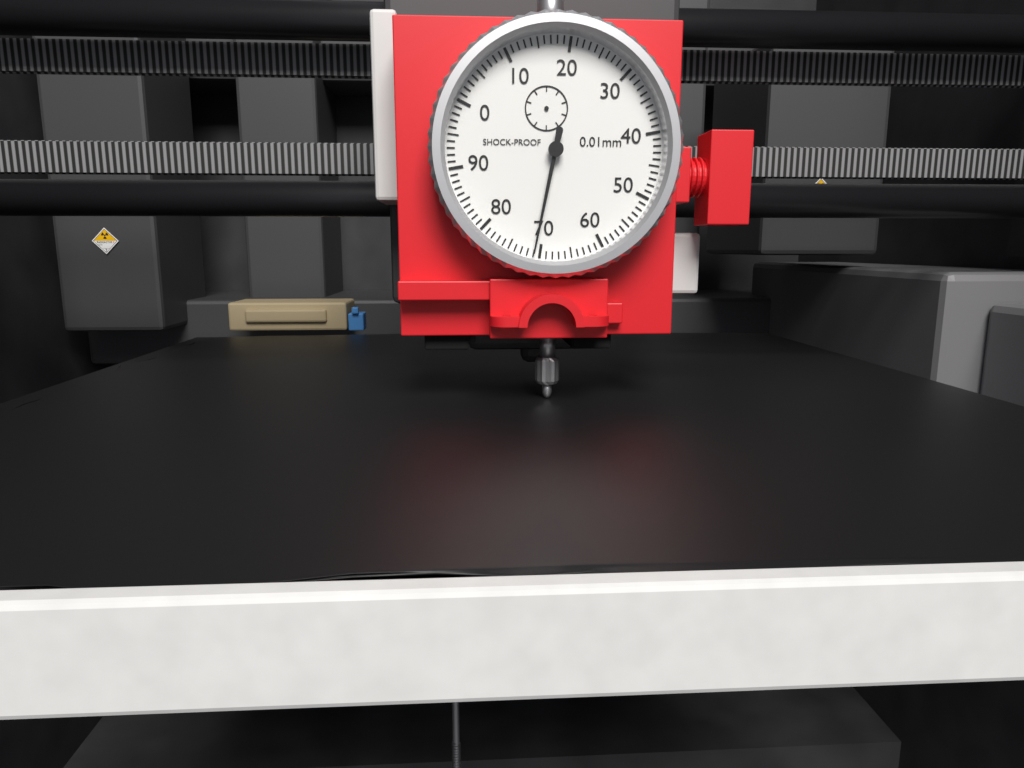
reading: 71 0.01mm
